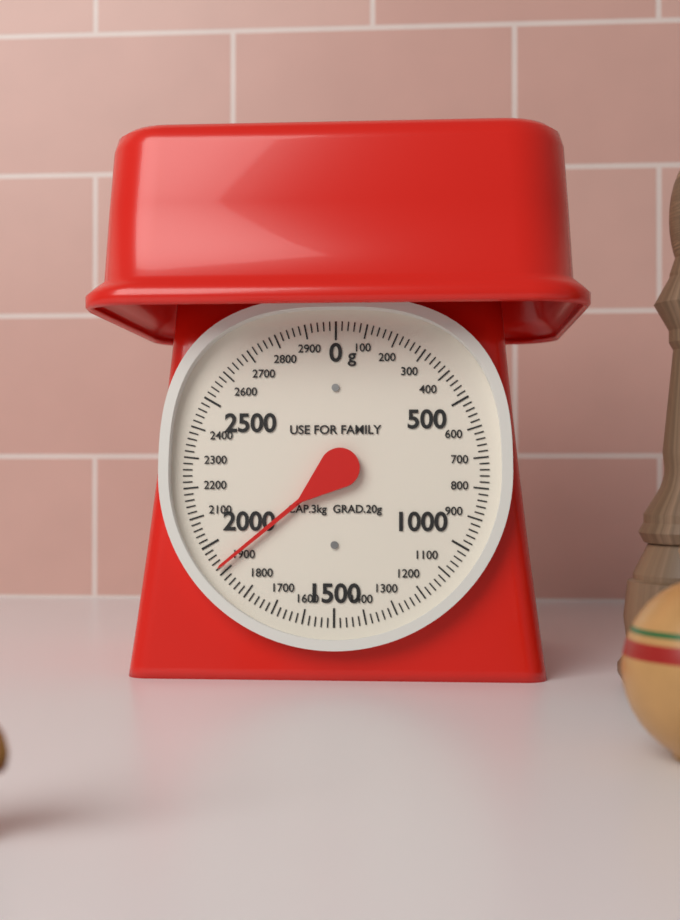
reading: 1920 g
